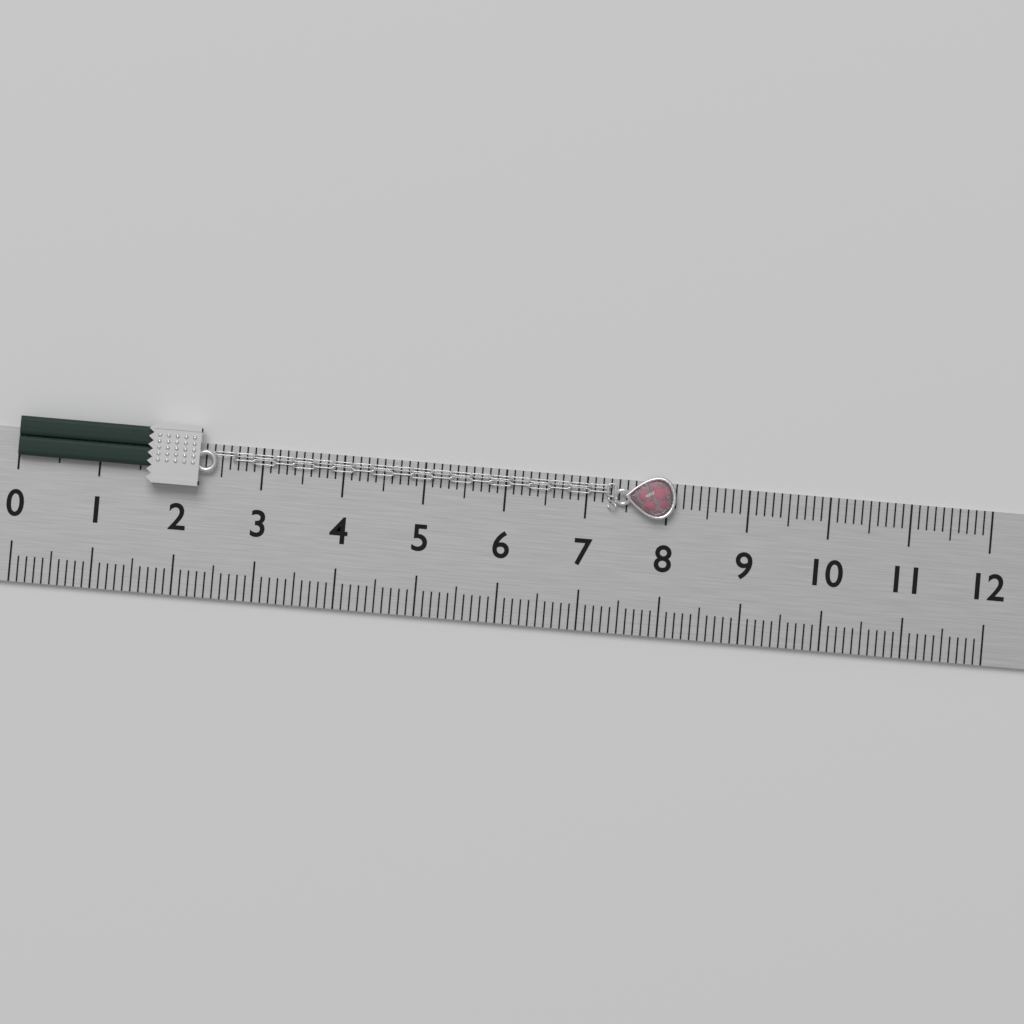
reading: 8.1 (no unit)
